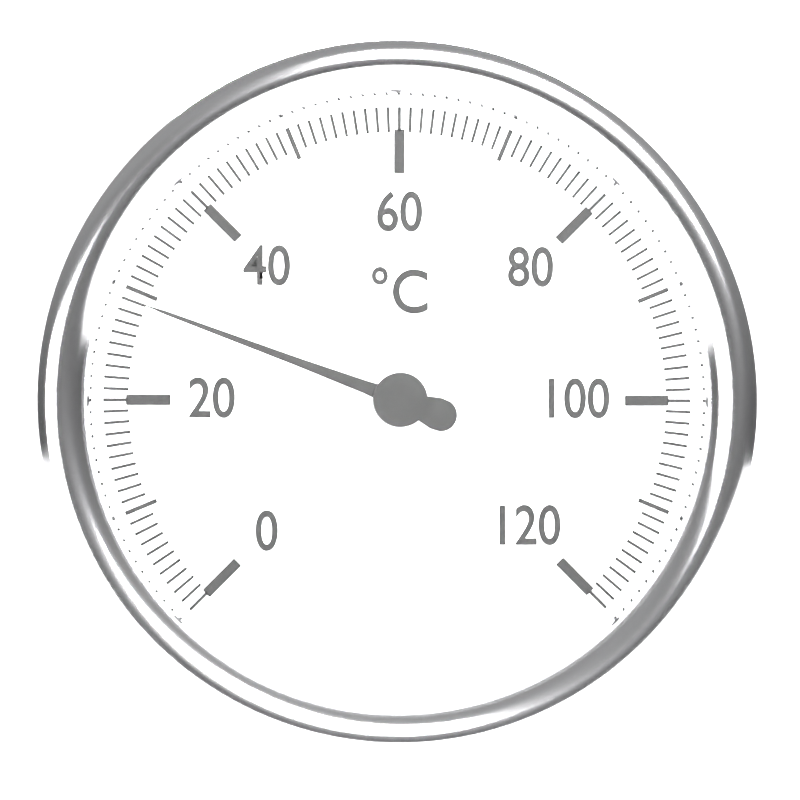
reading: 29 °C
